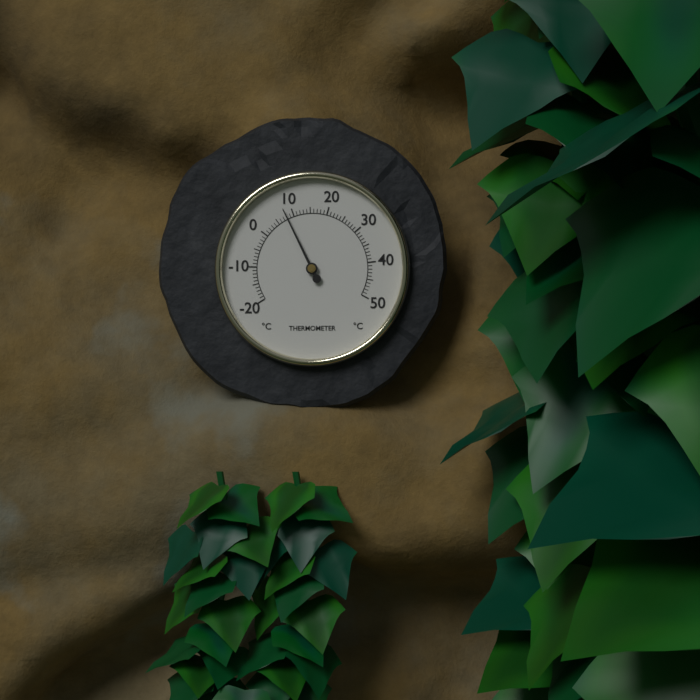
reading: 8 °C
